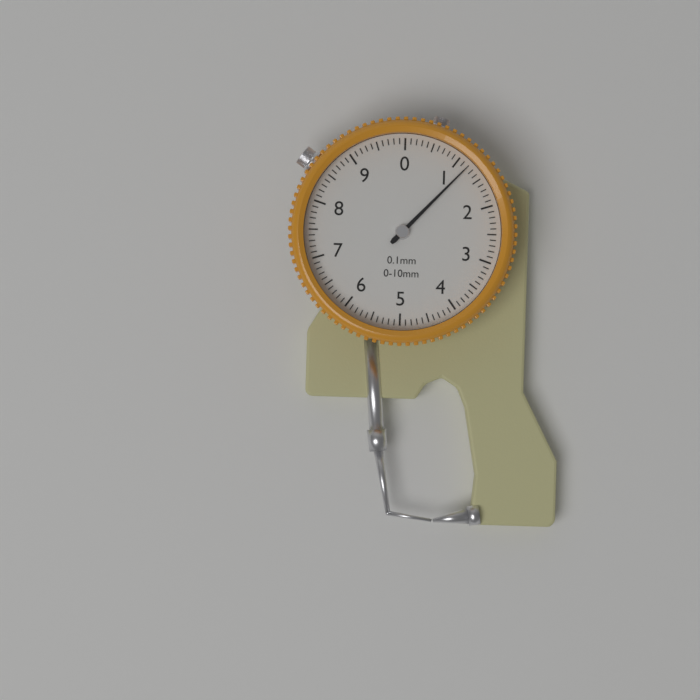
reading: 1.2 mm
